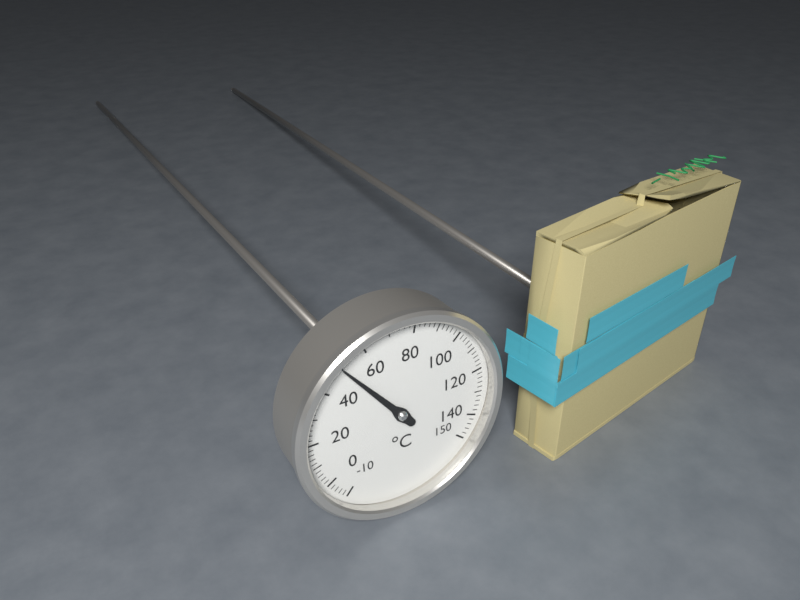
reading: 50 °C
